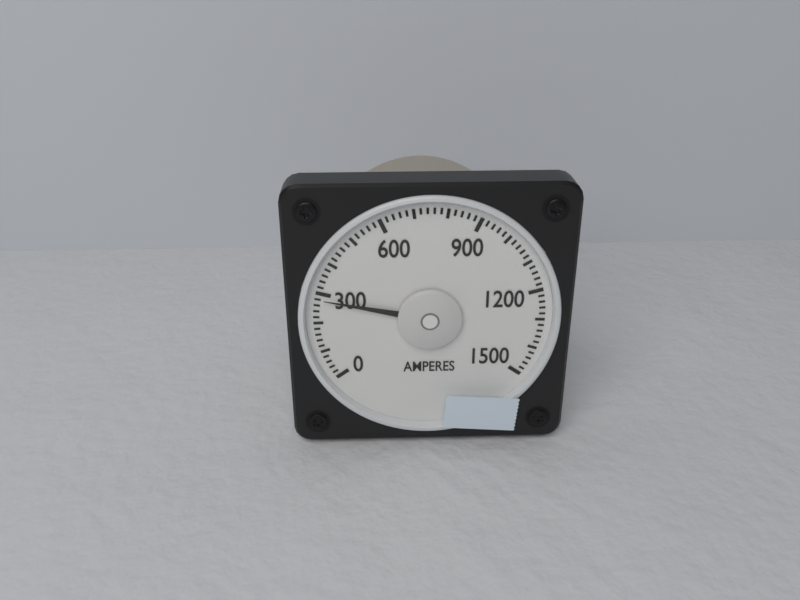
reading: 280 A
